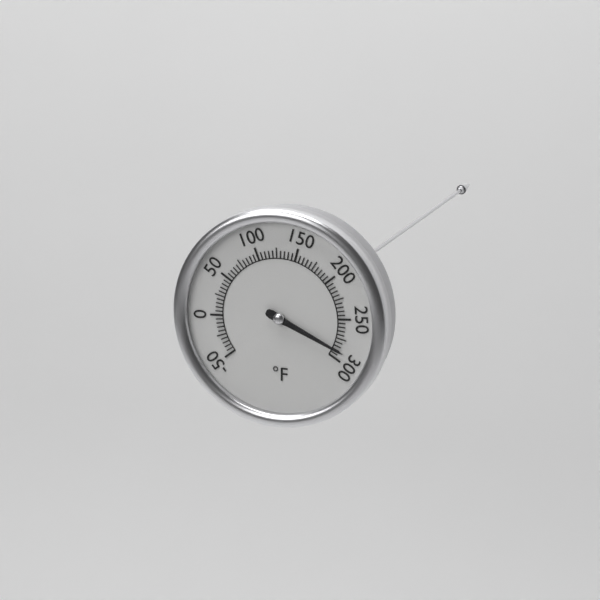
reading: 290 °F
